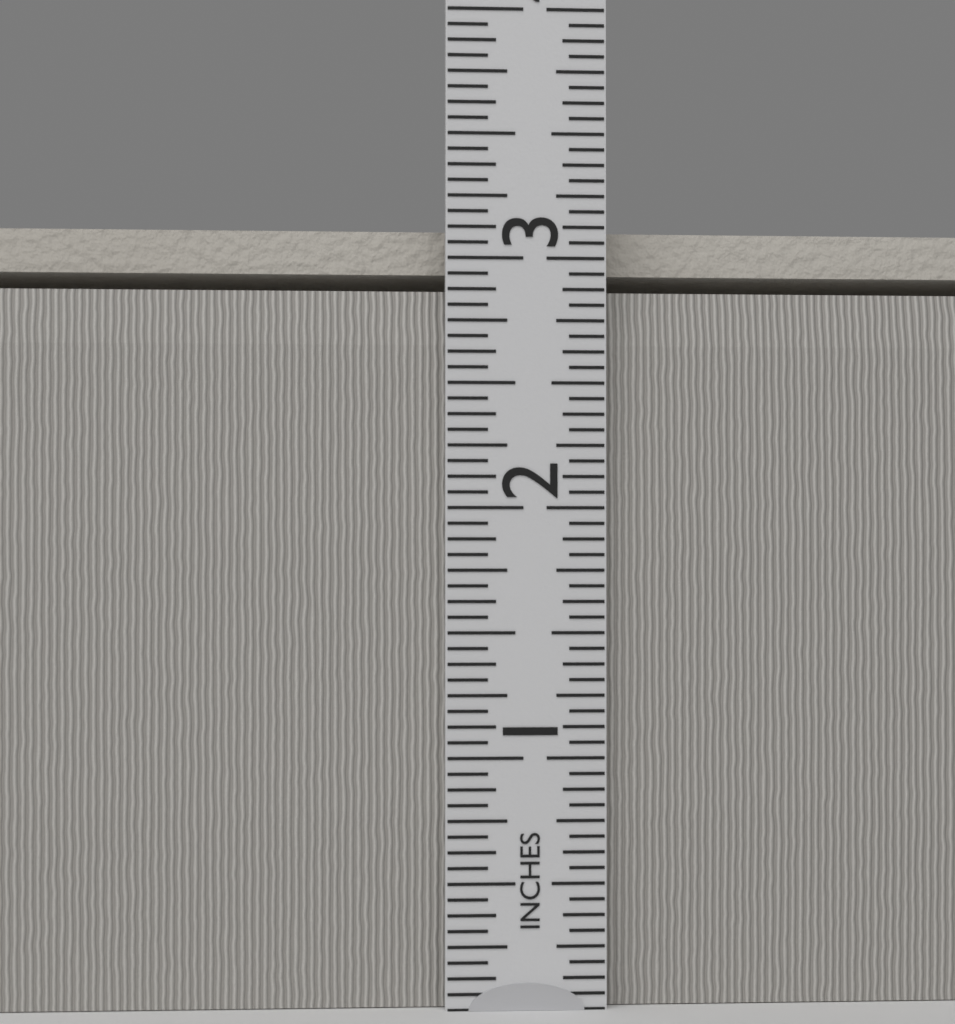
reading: 3.1250 in
